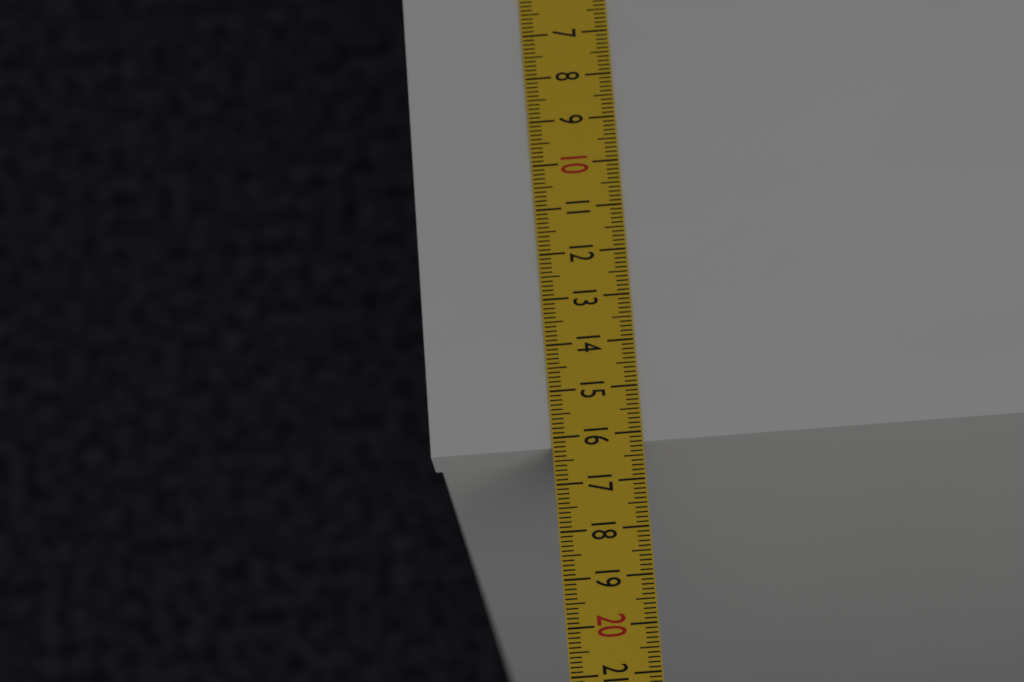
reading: 16.2 cm
